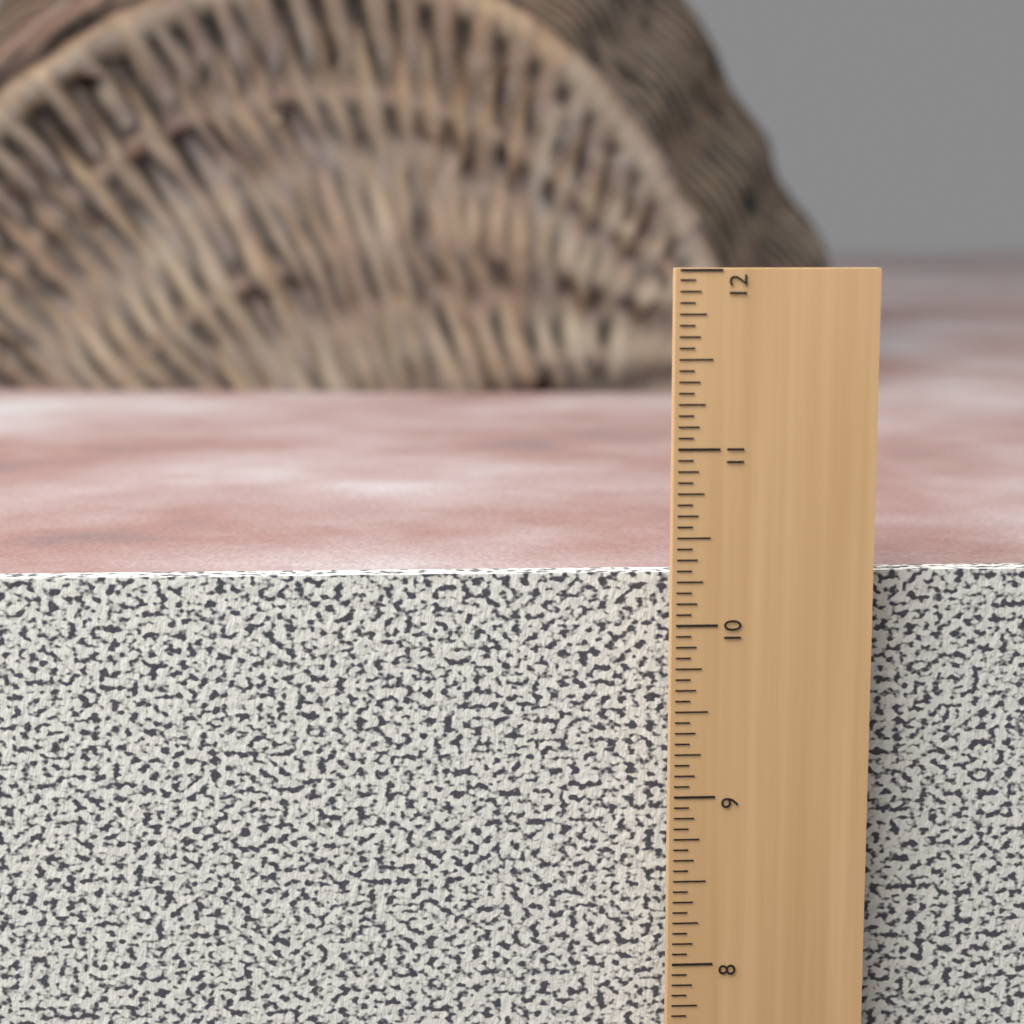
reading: 10.2500 in
